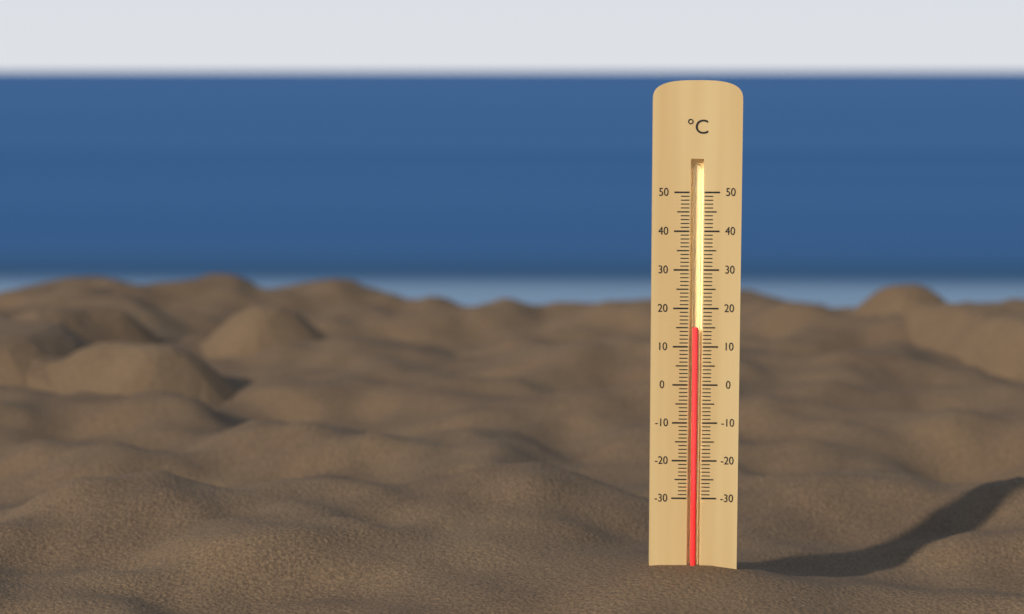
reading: 15 °C
